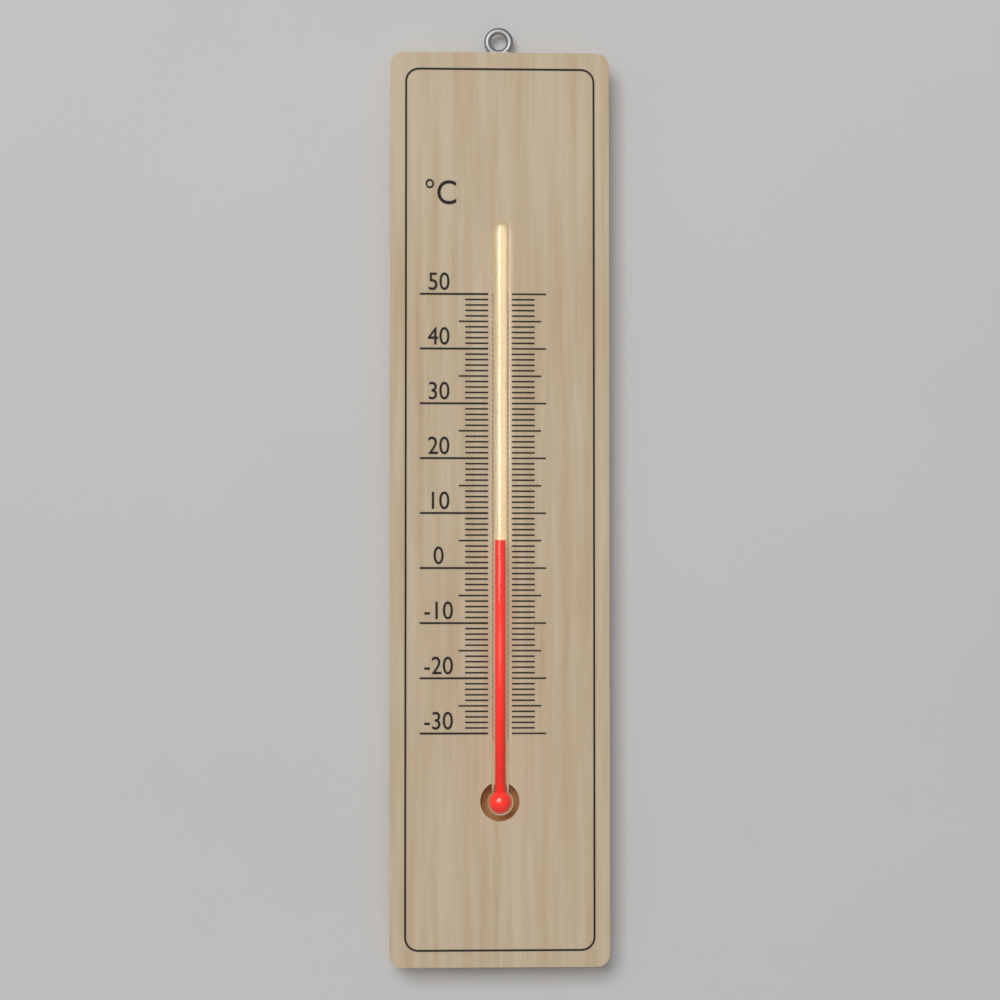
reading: 5 °C
